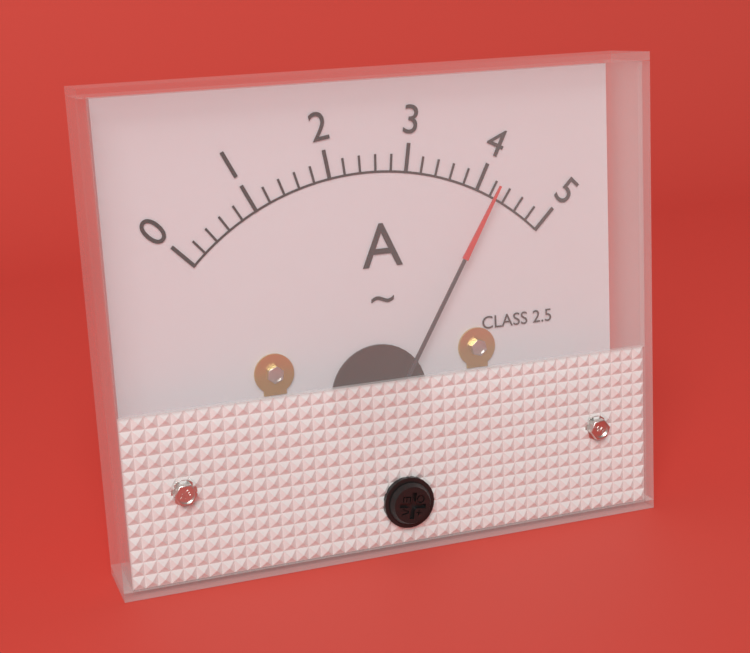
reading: 4.2 A
